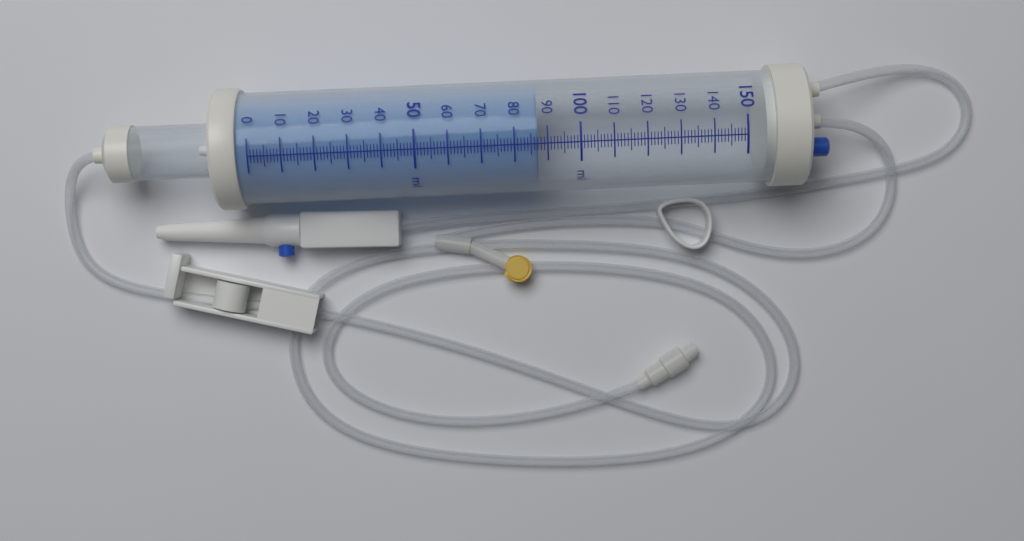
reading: 87 ml
